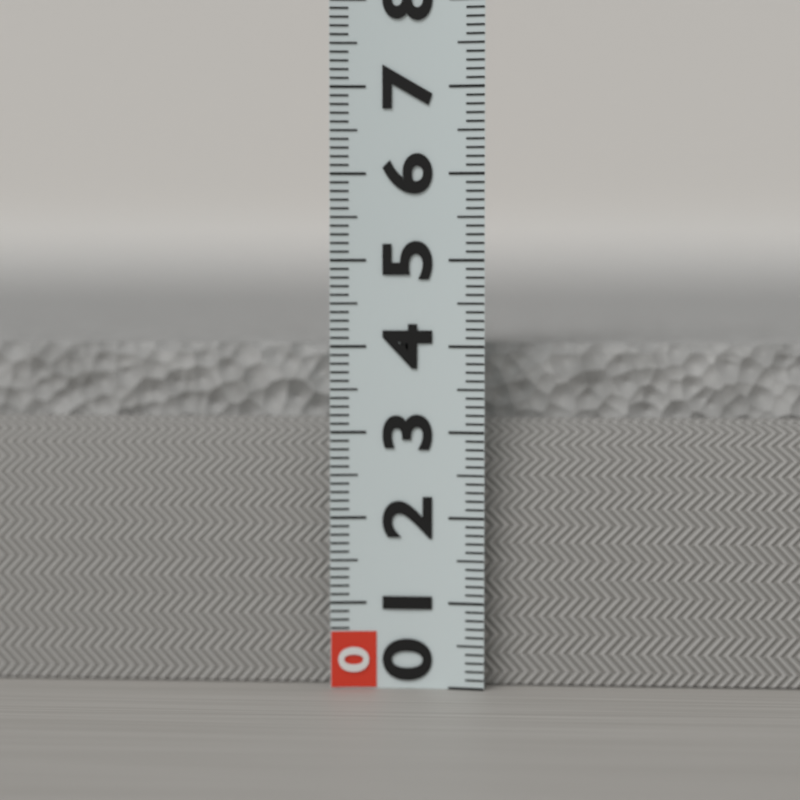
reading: 4.0 (no unit)
